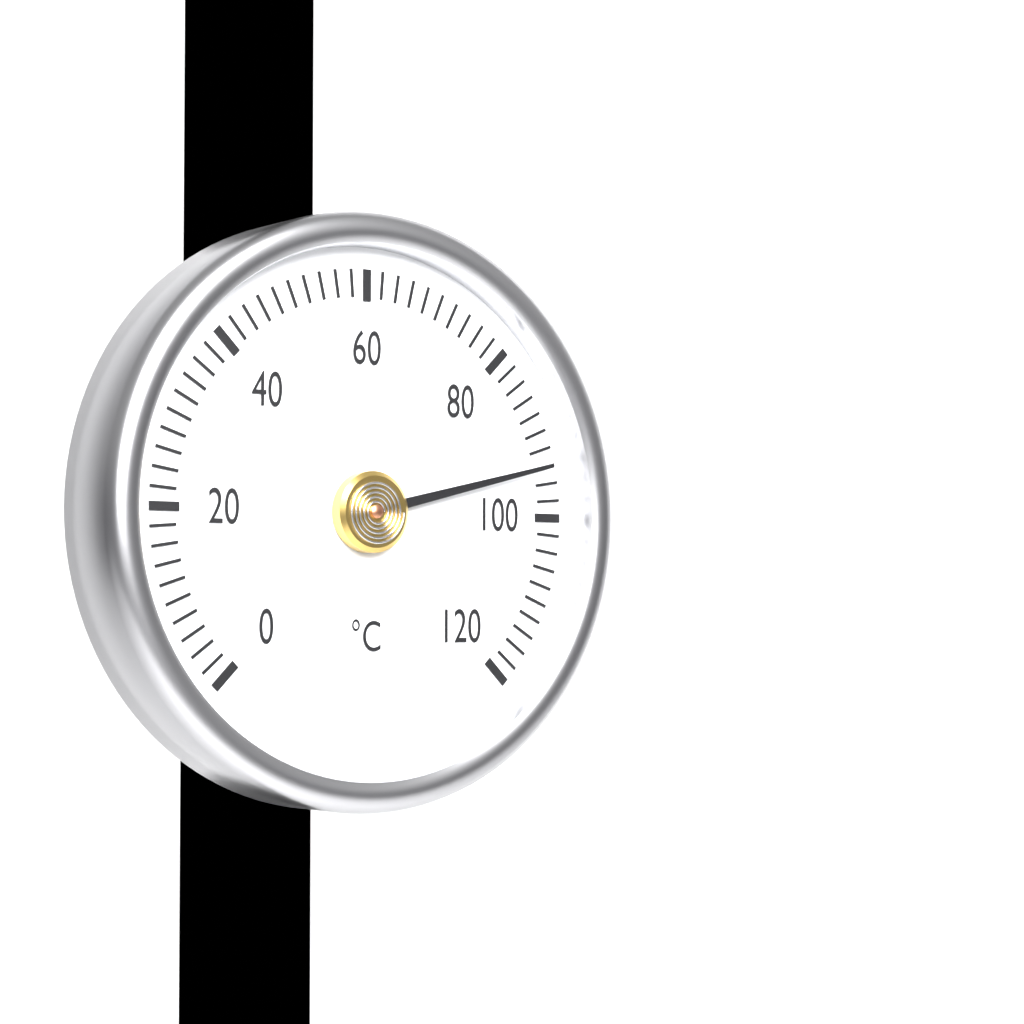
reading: 94 °C
